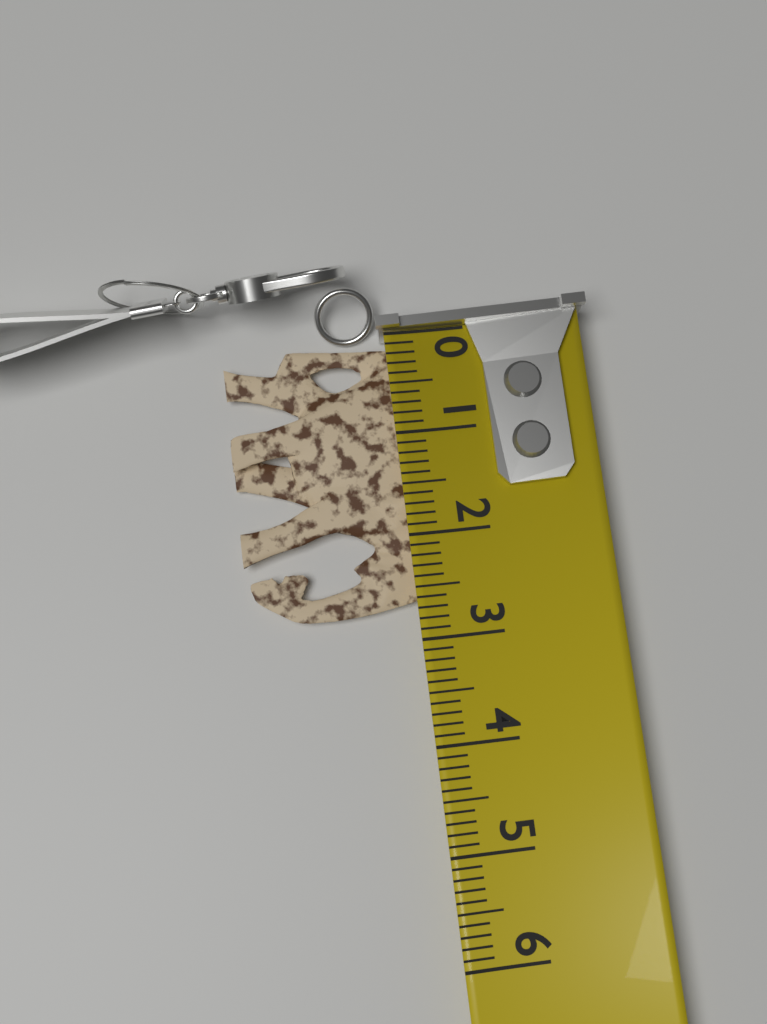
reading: 2.7 (no unit)
